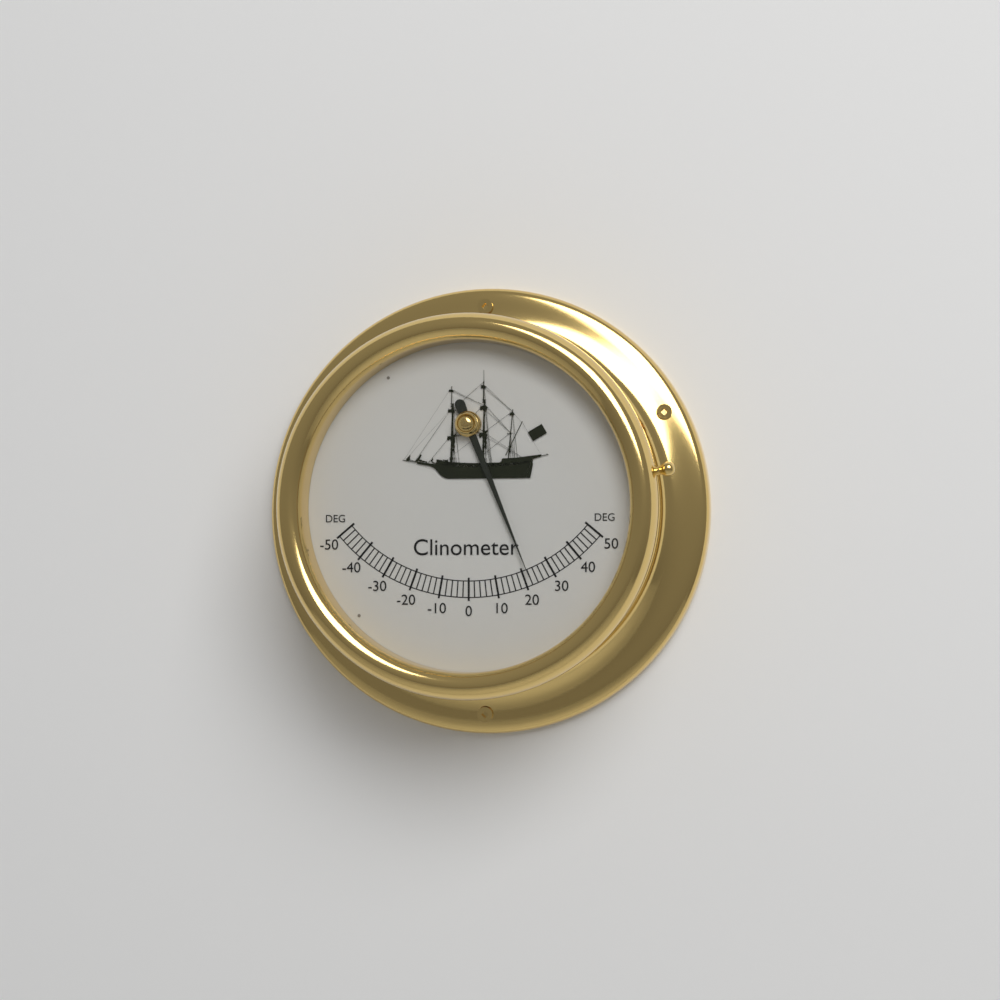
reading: 22 deg
